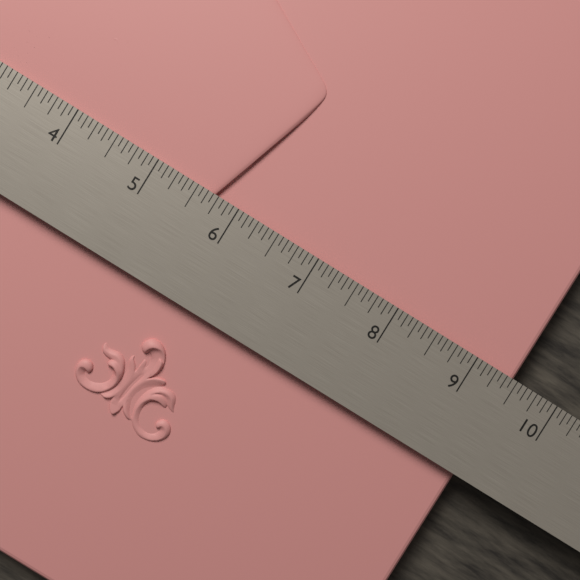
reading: 9.5000 in
